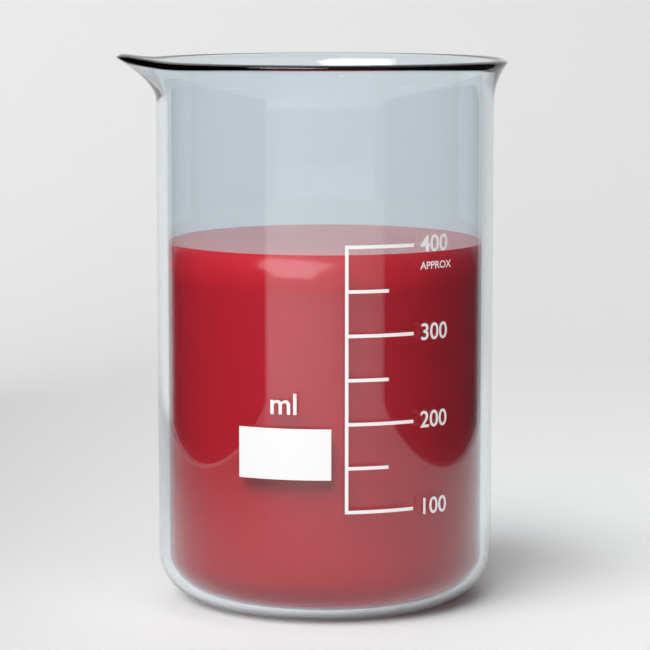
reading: 390 ml
